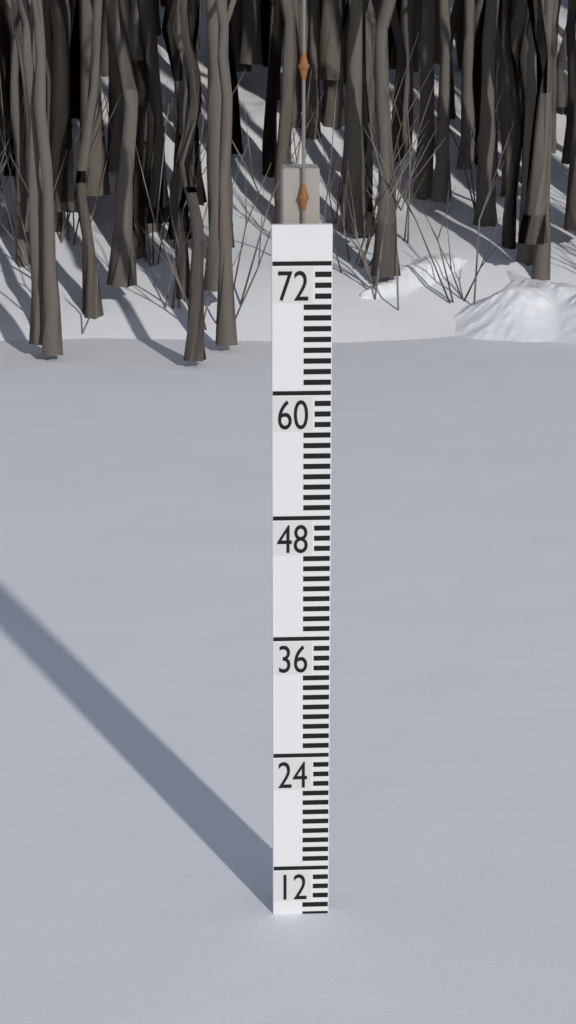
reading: 7 (no unit)
